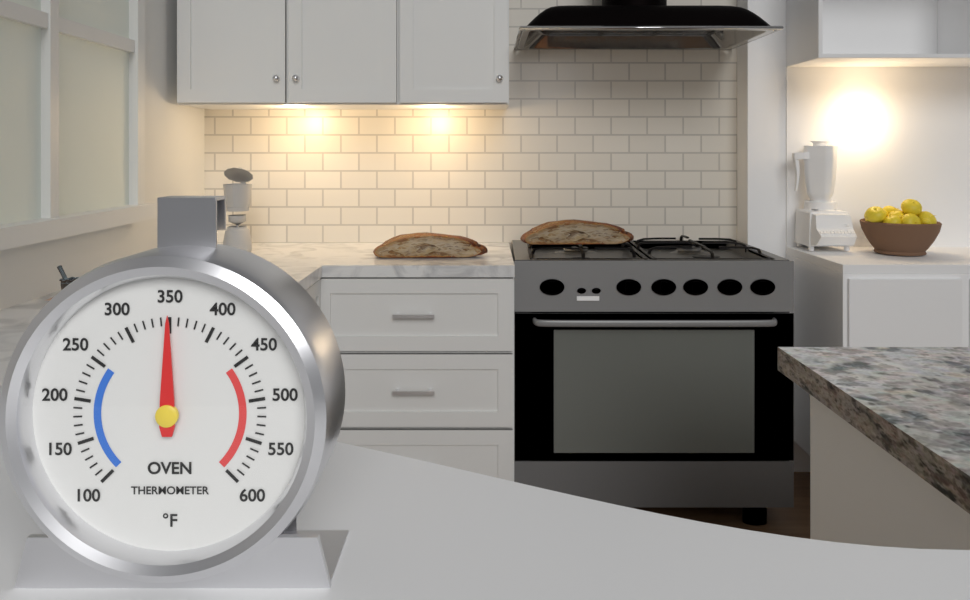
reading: 350 °F
